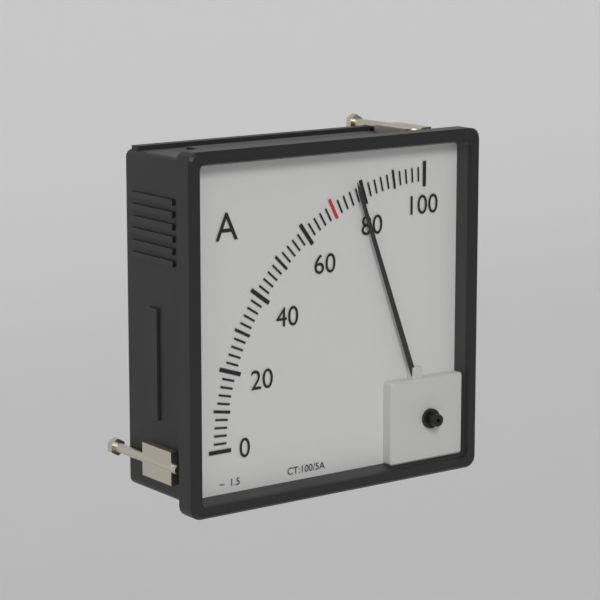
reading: 78 A
